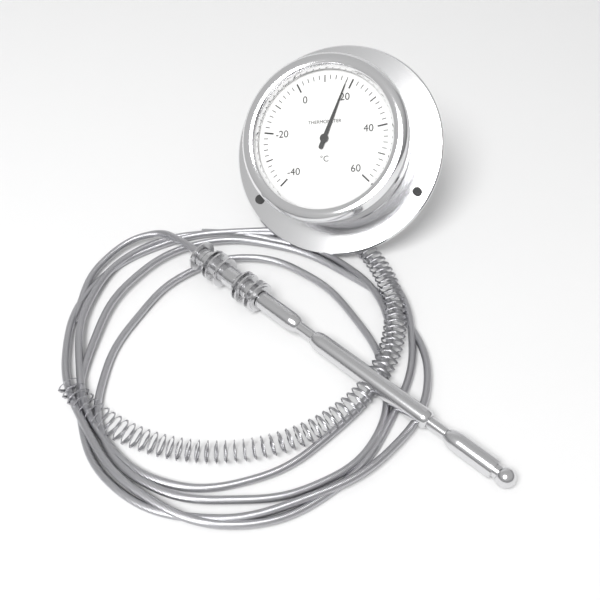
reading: 18 °C
